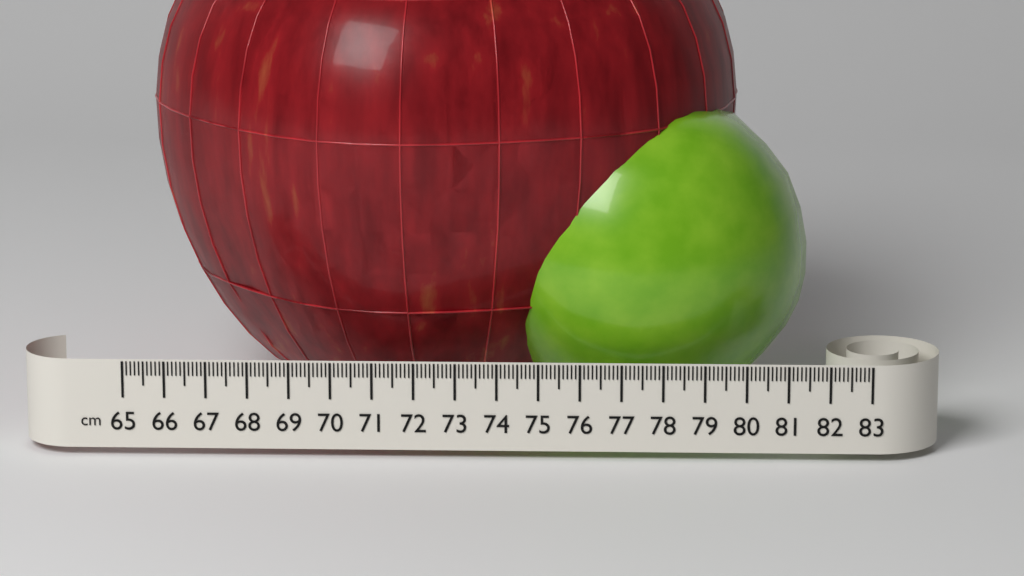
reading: 79.9 cm
